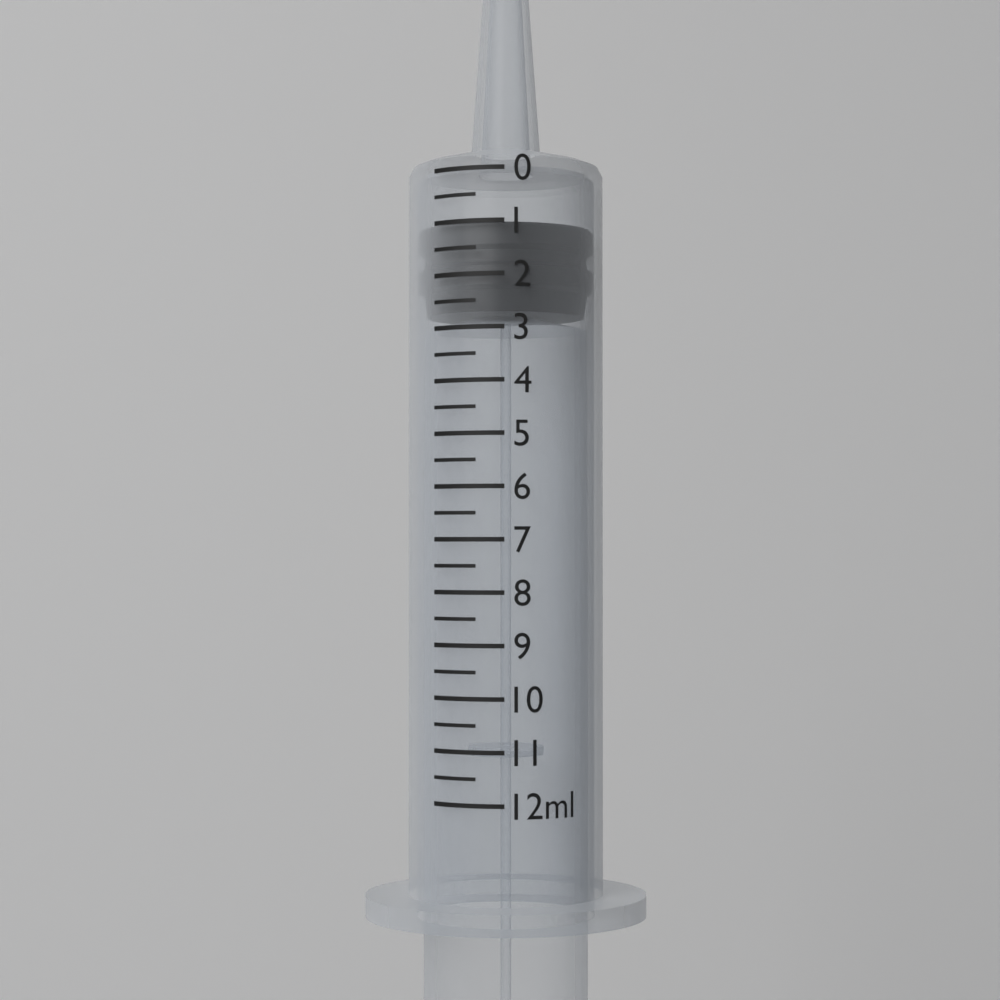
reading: 1.0 ml
